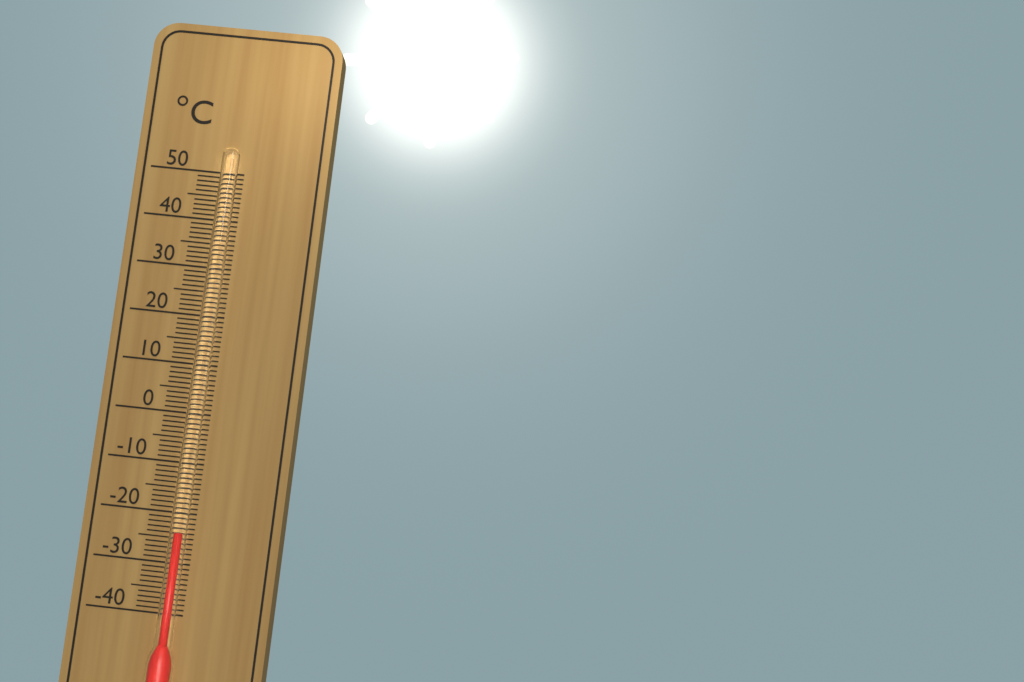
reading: -24 °C
